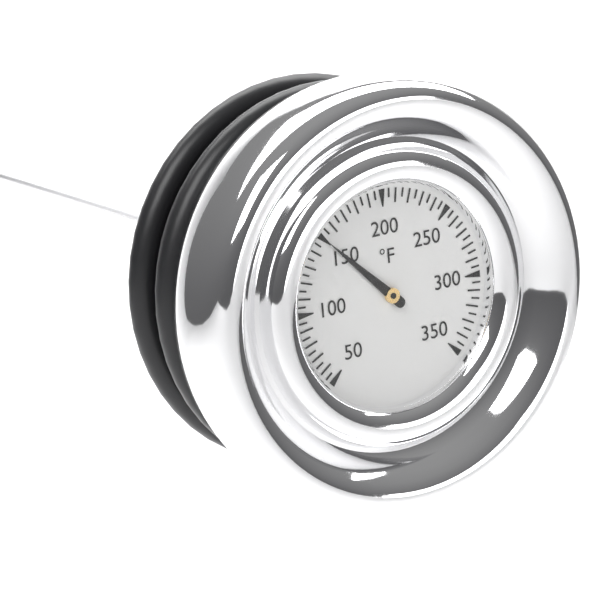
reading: 150 °F
